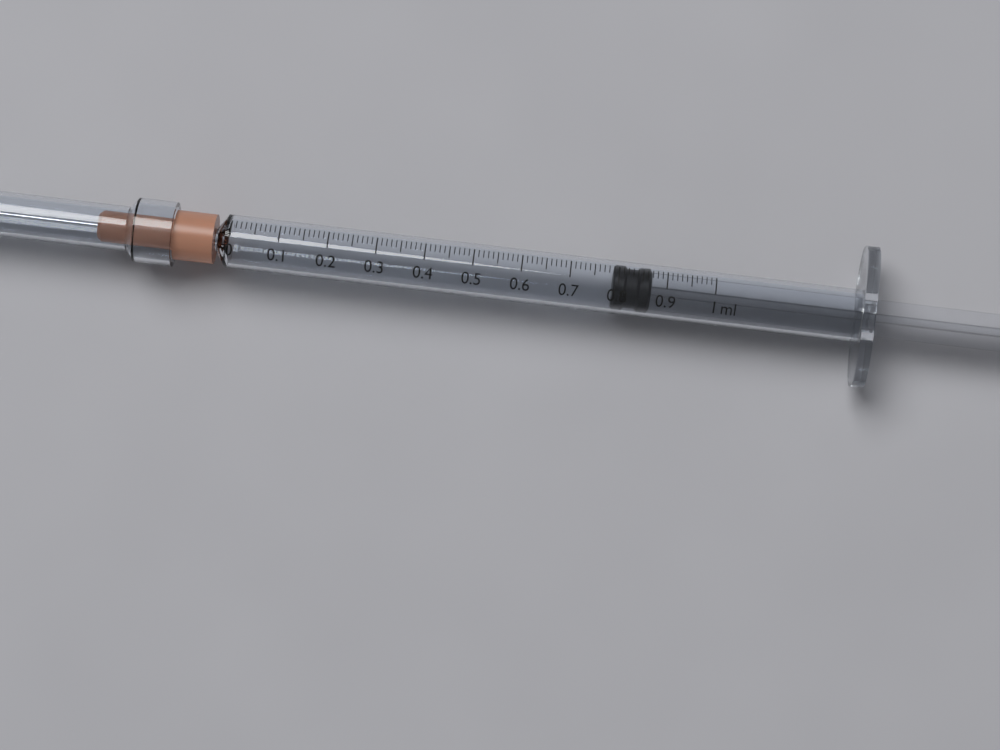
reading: 0.79 ml
